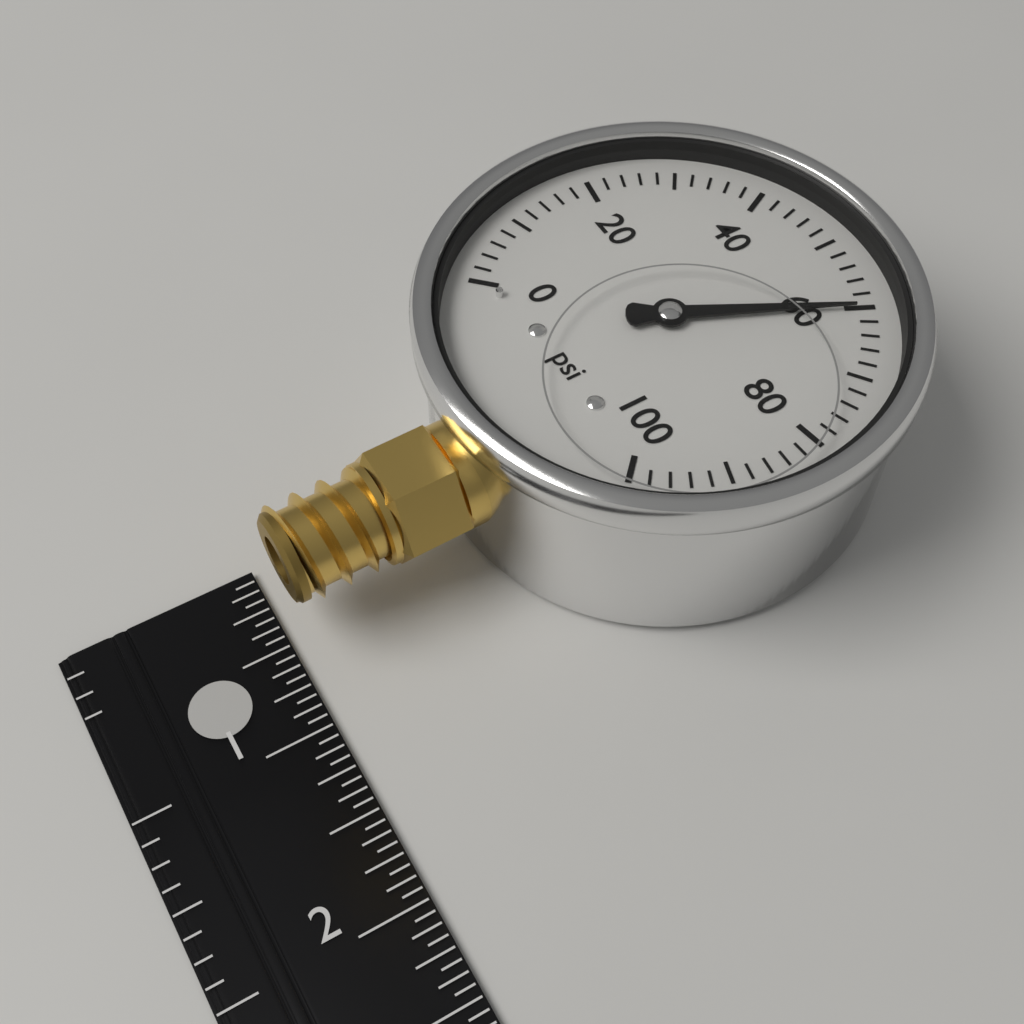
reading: 60 psi
